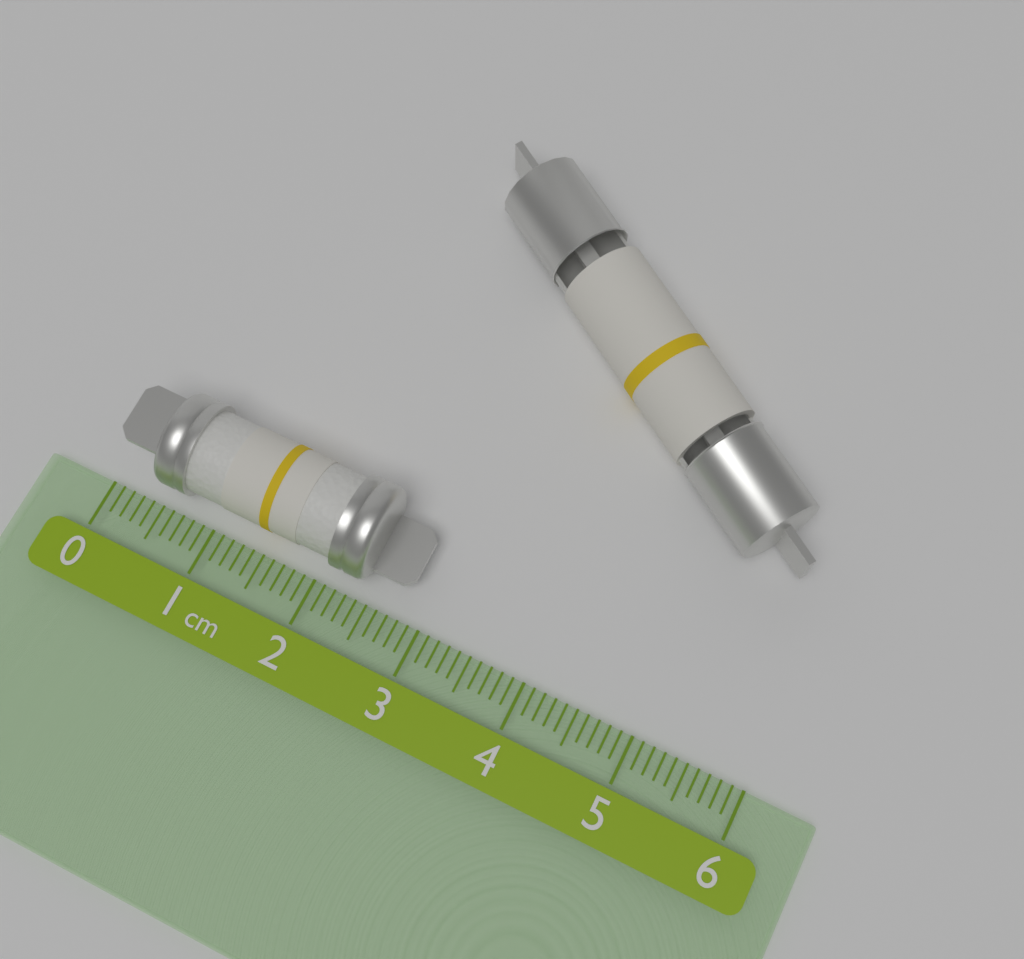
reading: 2.8 cm
